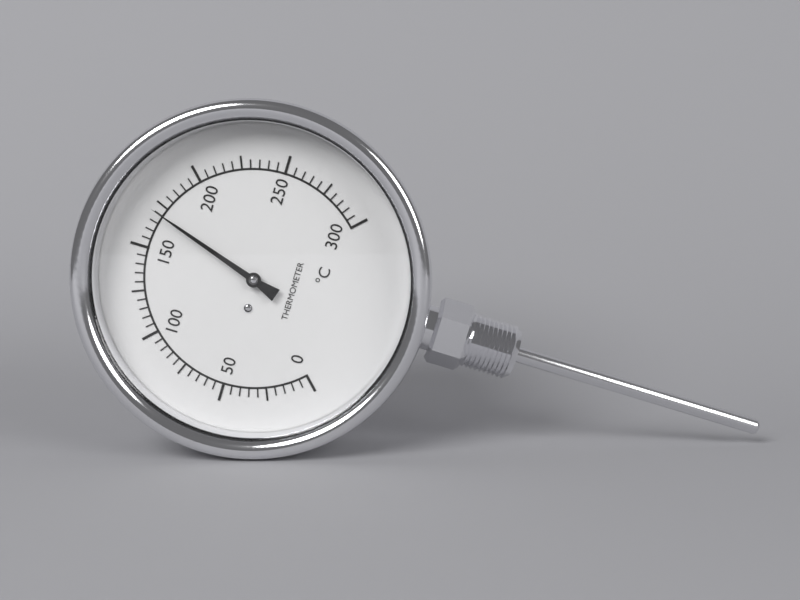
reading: 170 °C
